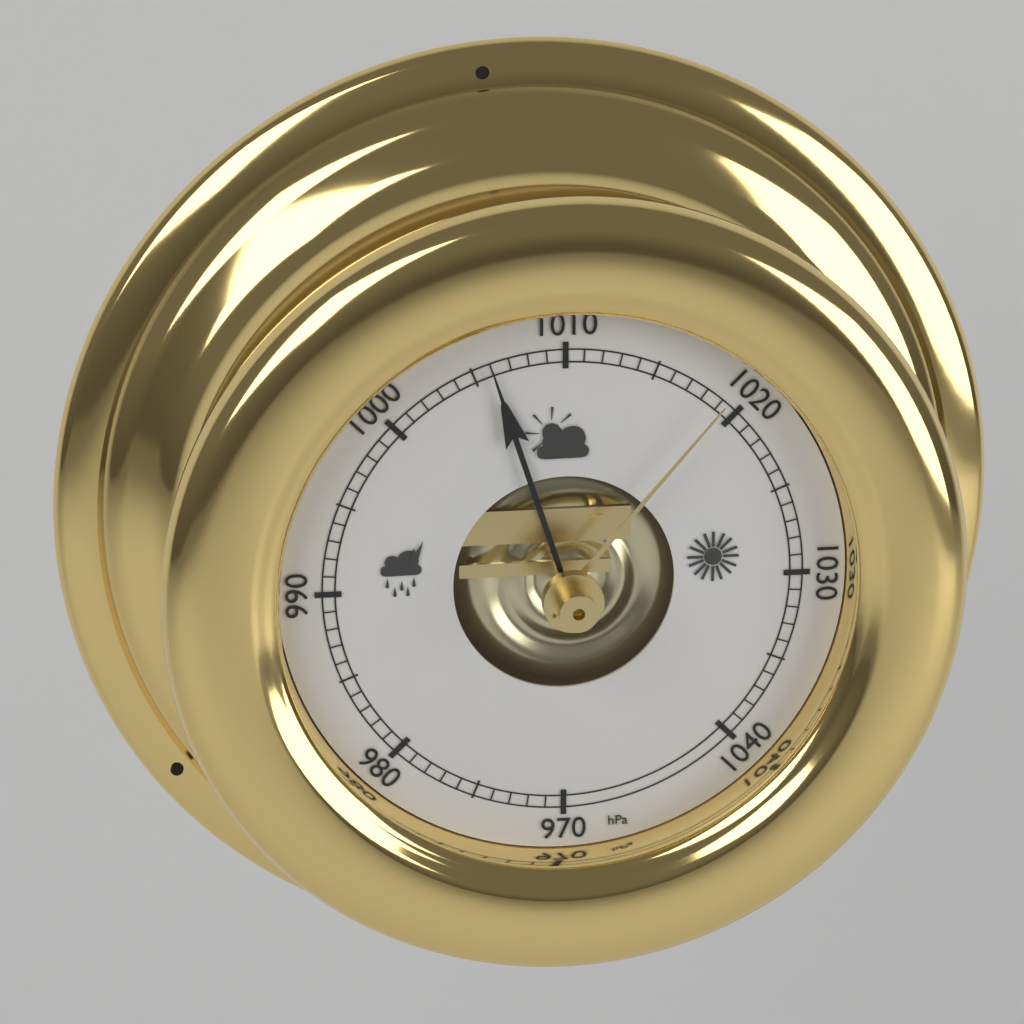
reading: 1006 hPa
